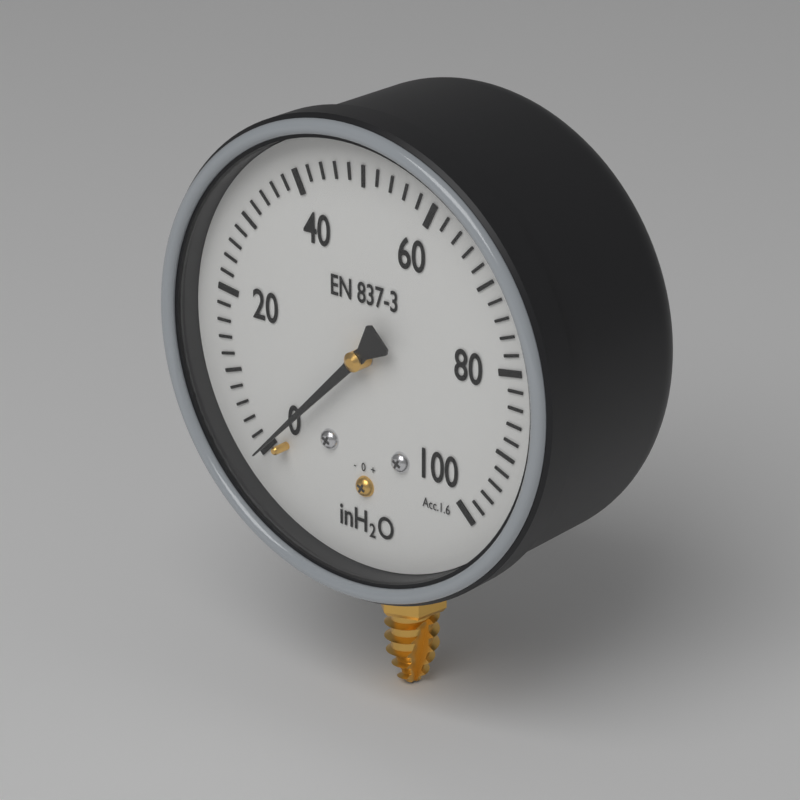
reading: 0 inH2O
